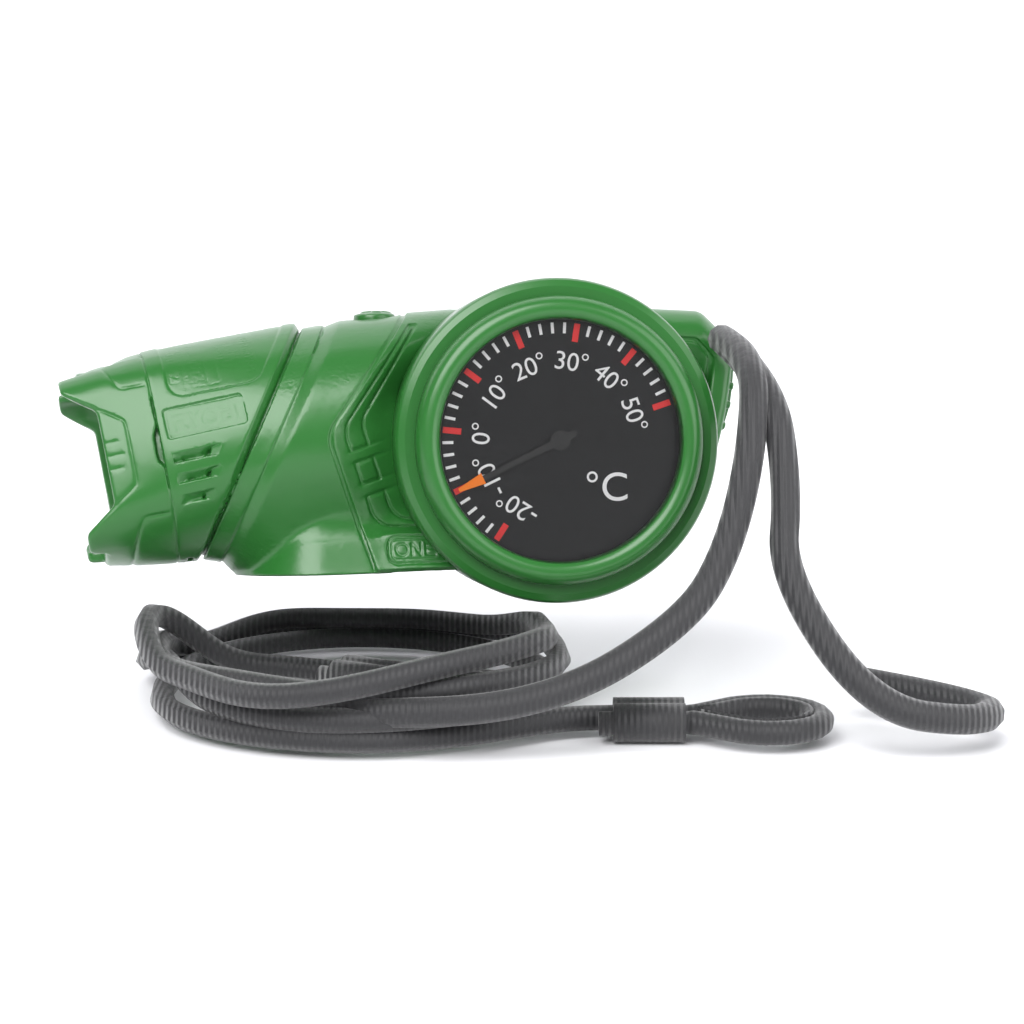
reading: -10 °C
